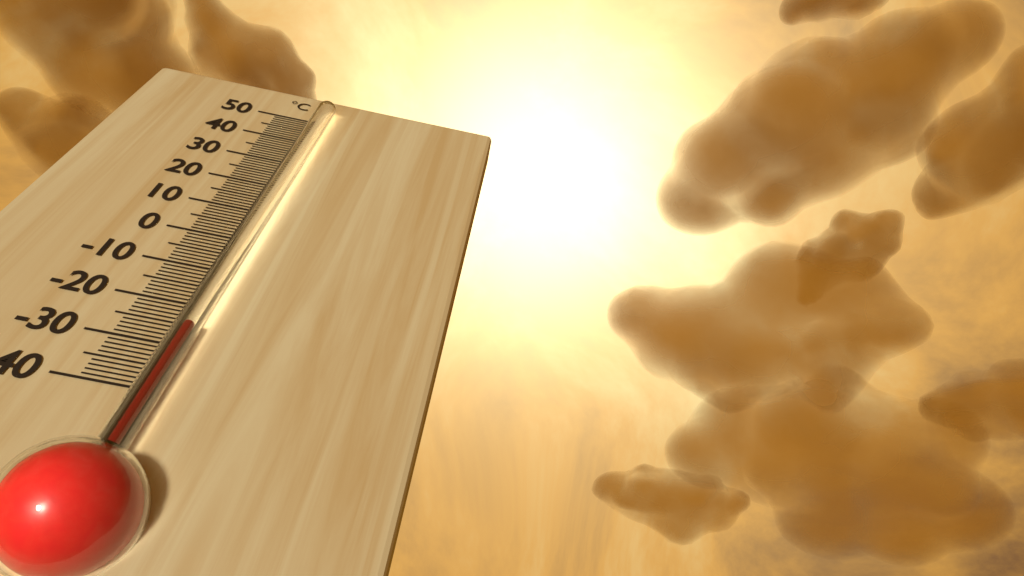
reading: -27 °C
